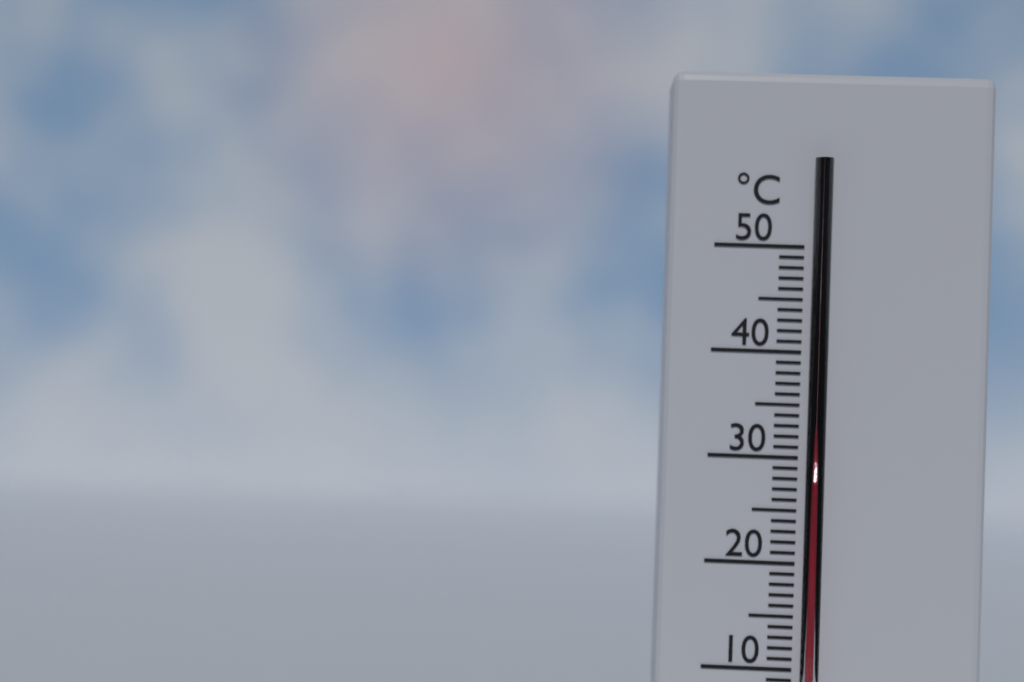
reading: 32 °C
